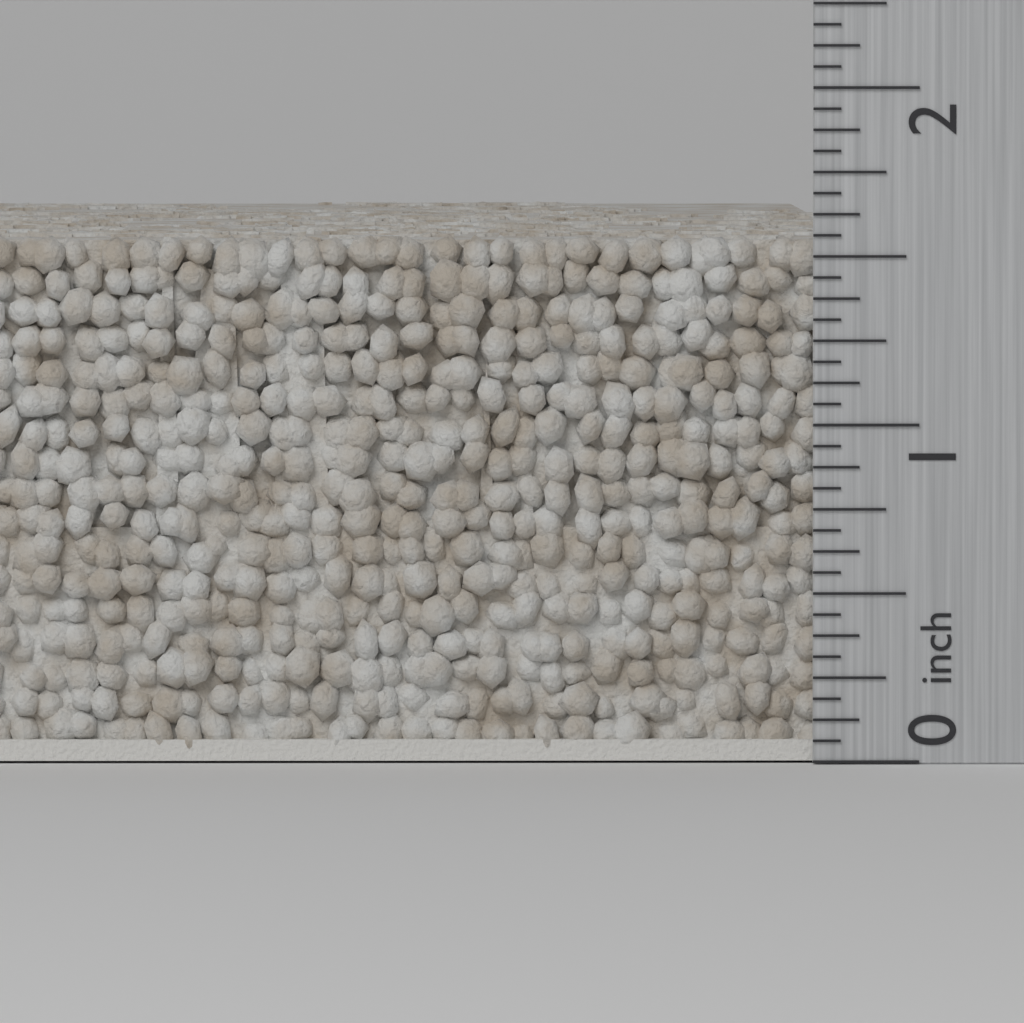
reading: 1.5625 inch
